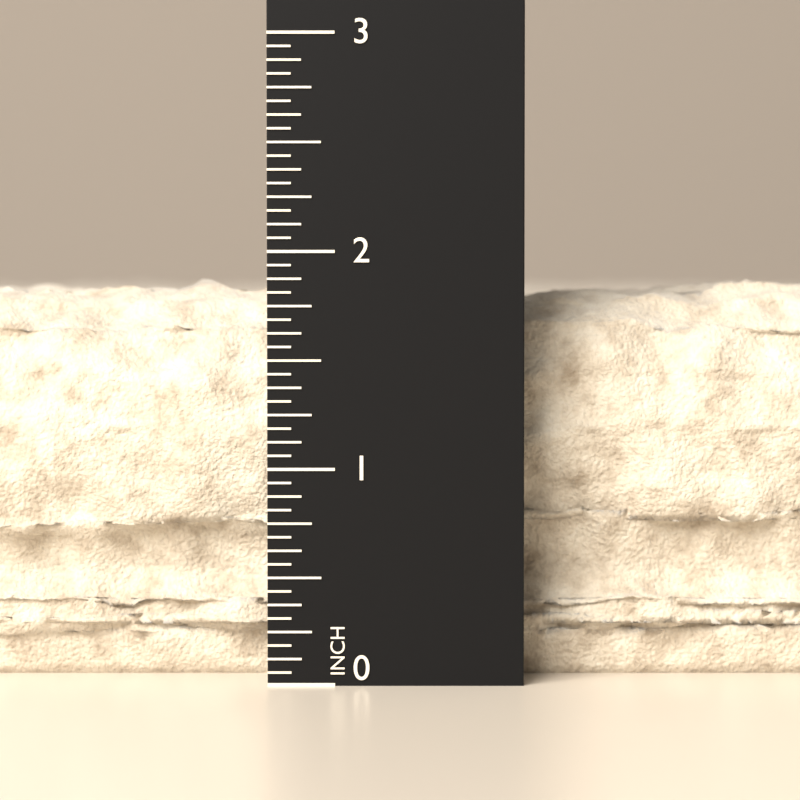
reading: 1.9000 in
